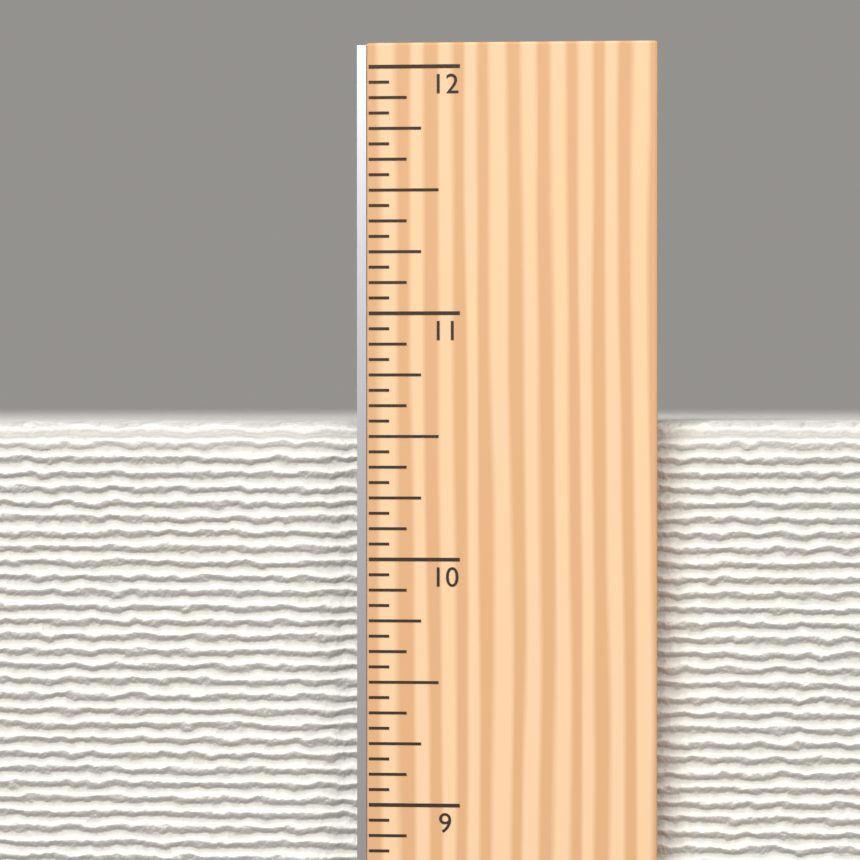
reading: 10.5625 in
